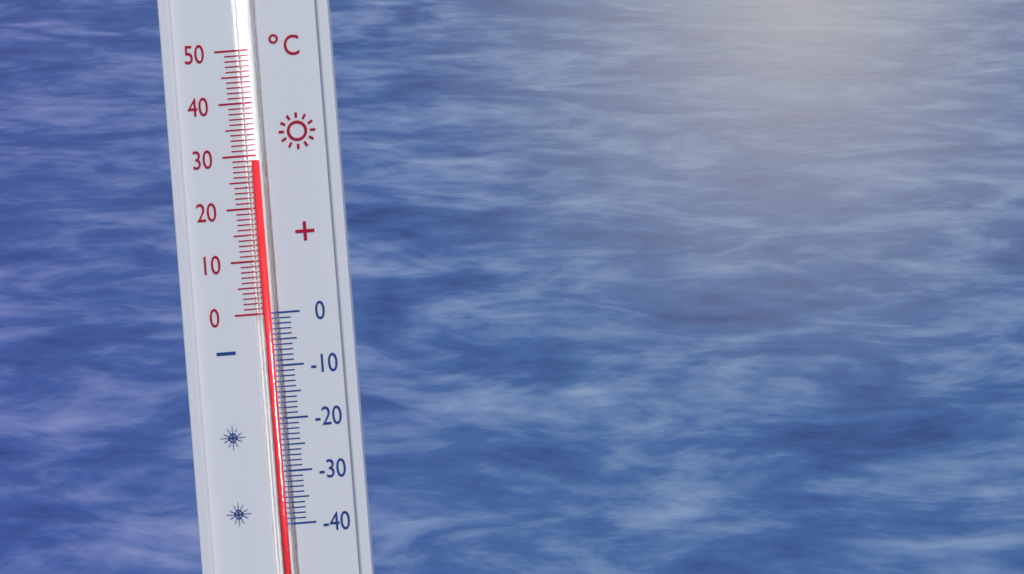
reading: 29 °C
